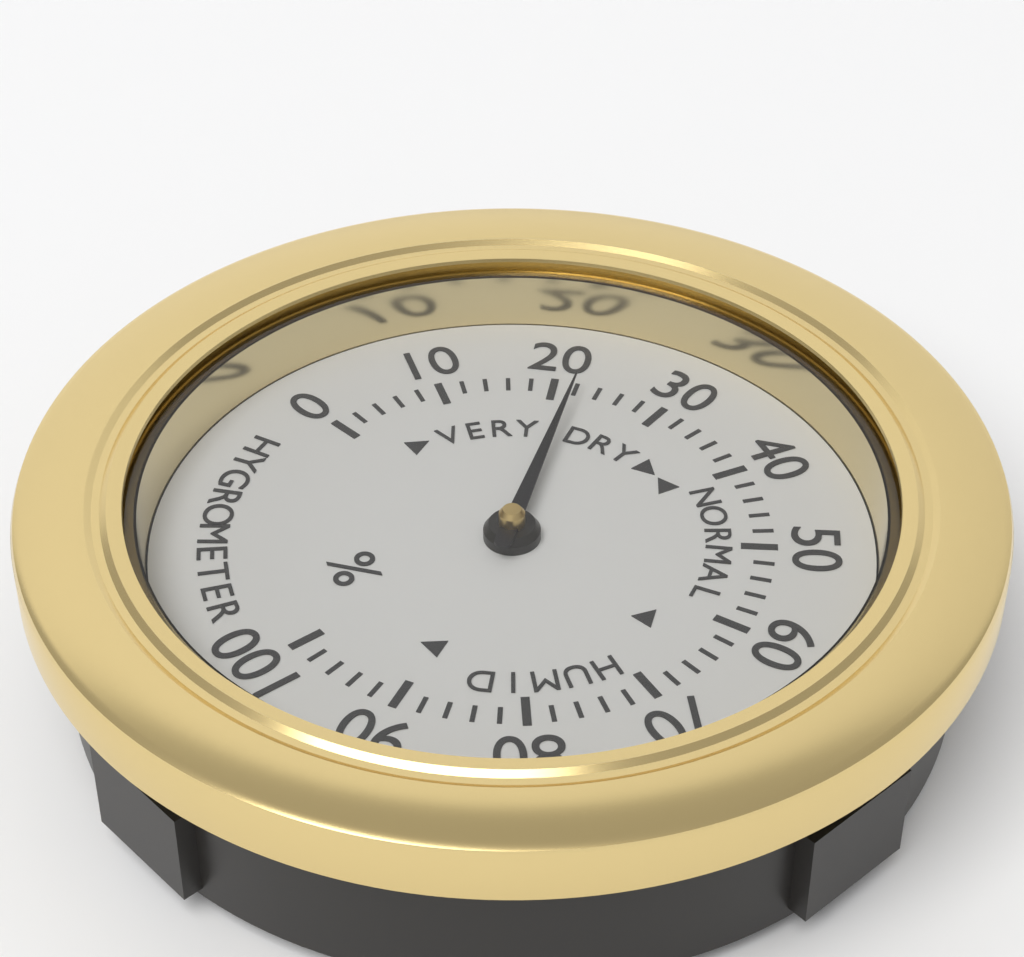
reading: 22 %
